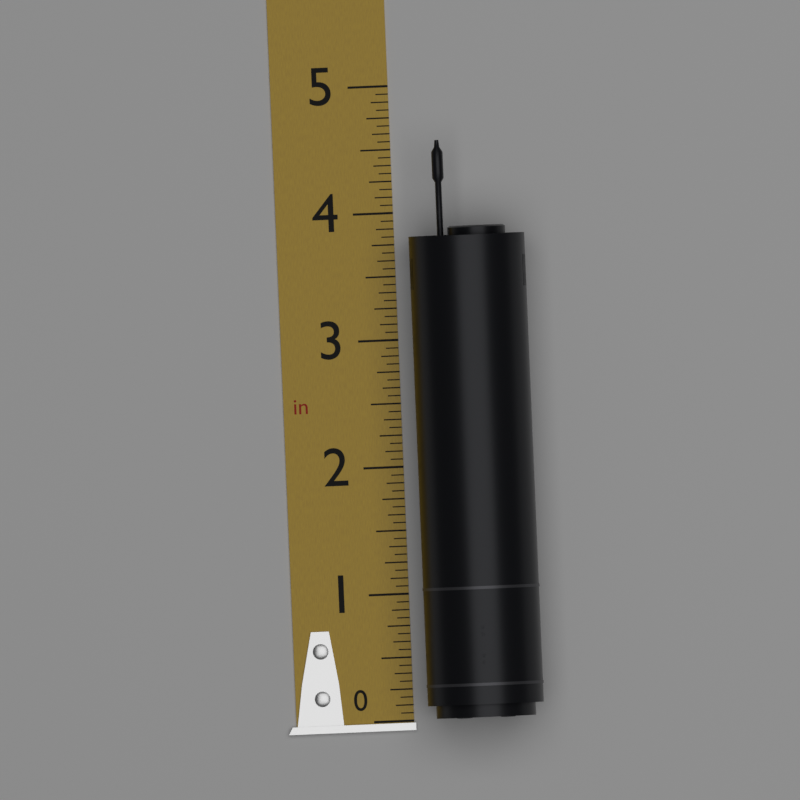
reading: 4.5625 in
